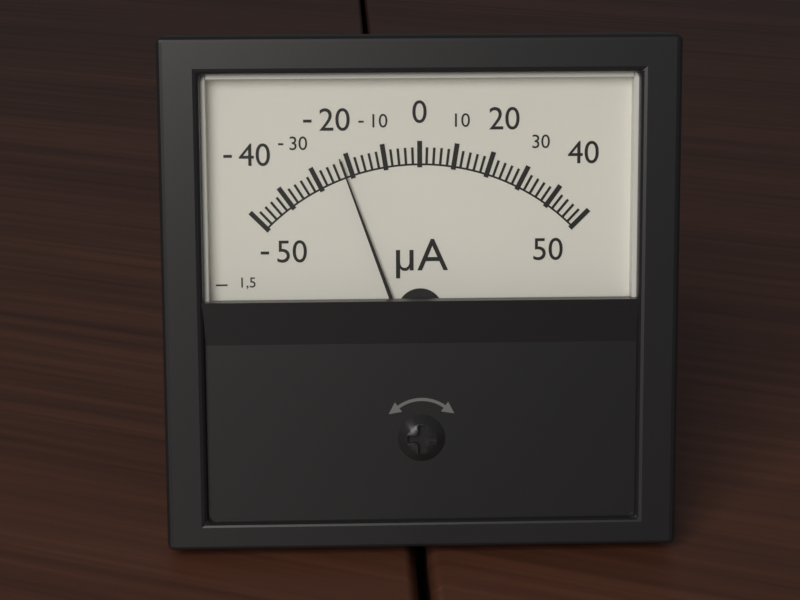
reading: -22 µA
